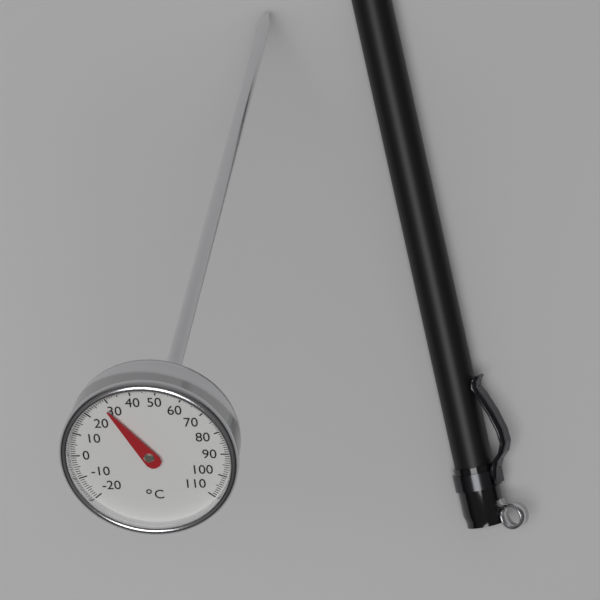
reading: 28 °C
